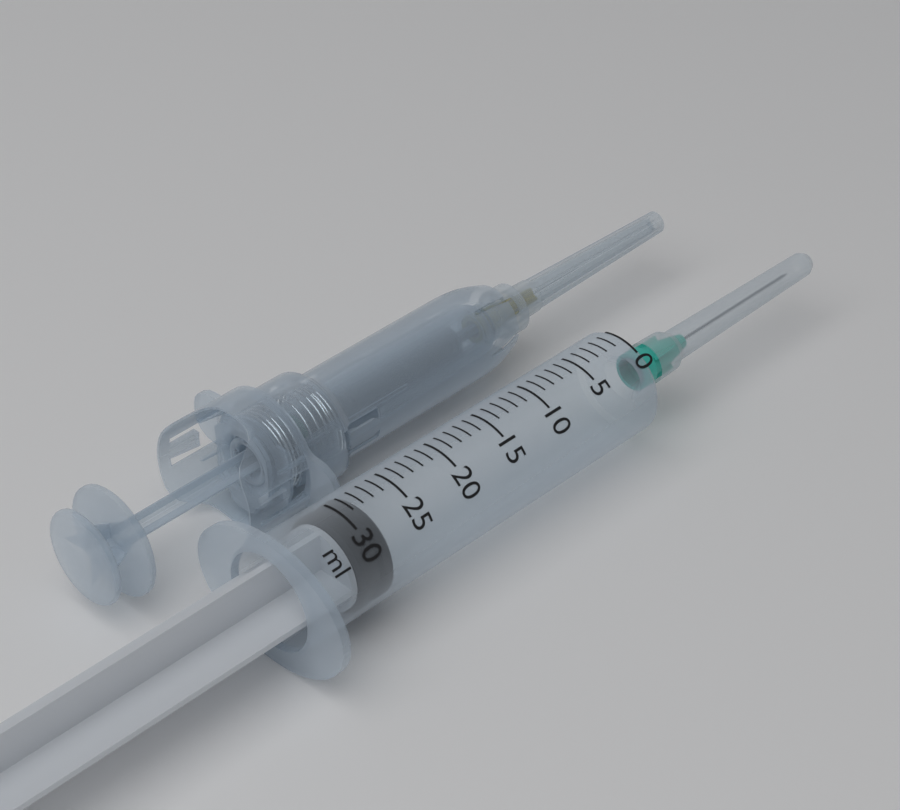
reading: 28 ml
